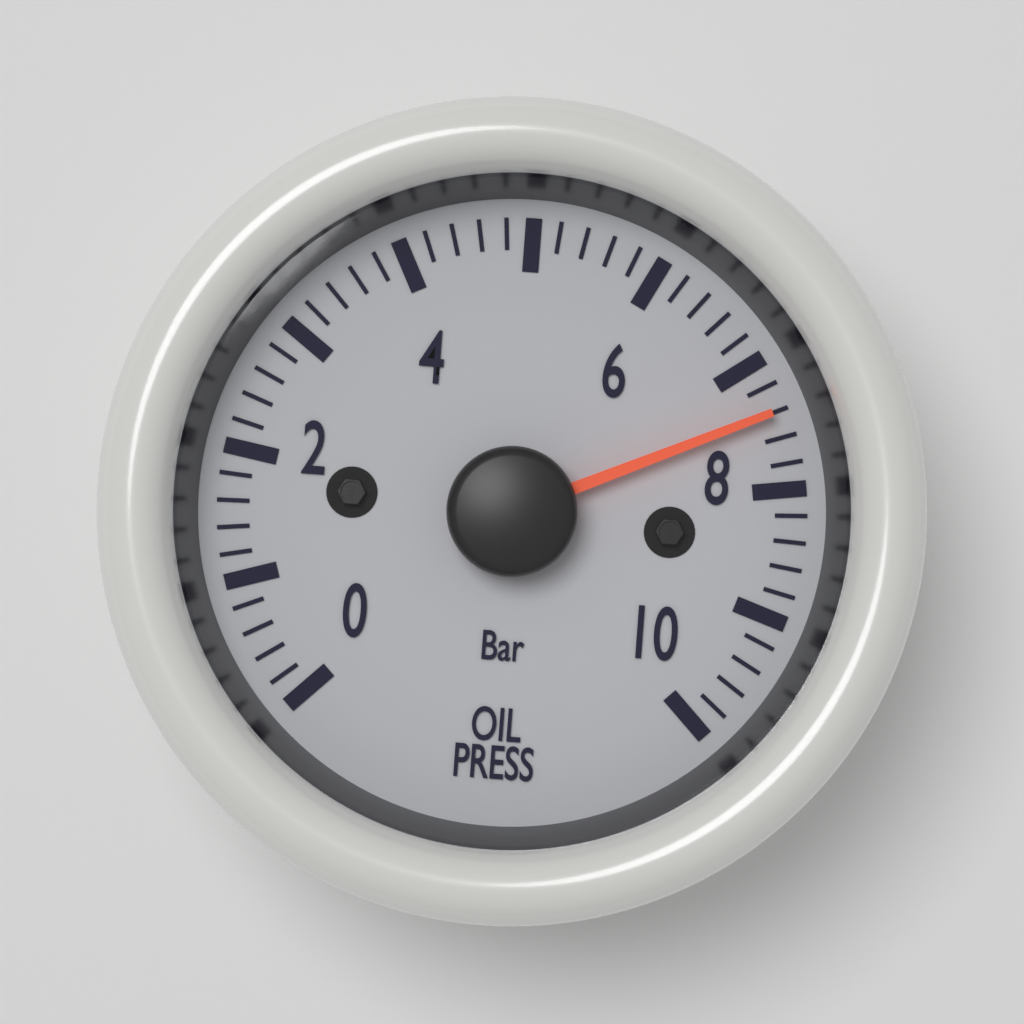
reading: 7.4 bar
